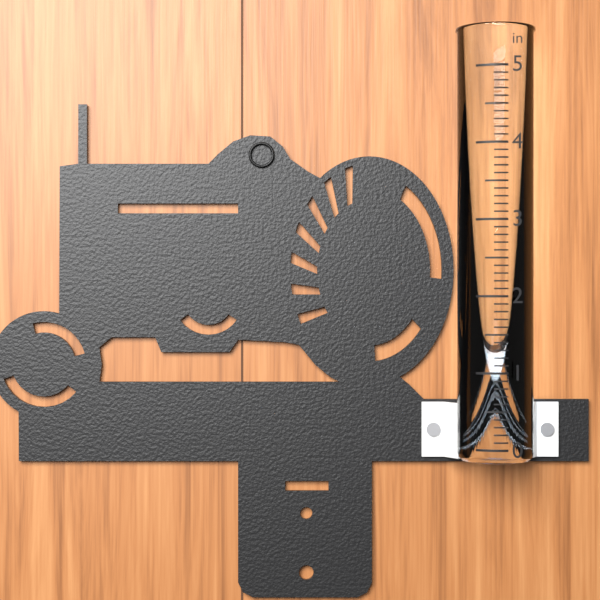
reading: 0.0 in
